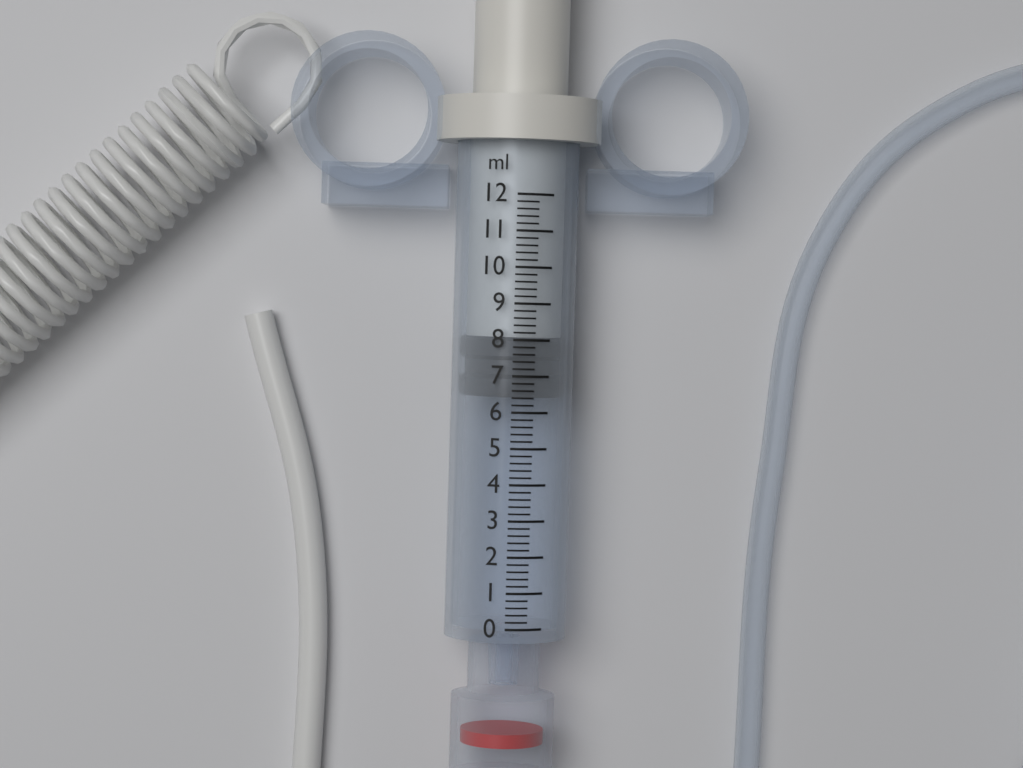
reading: 6.4 ml
